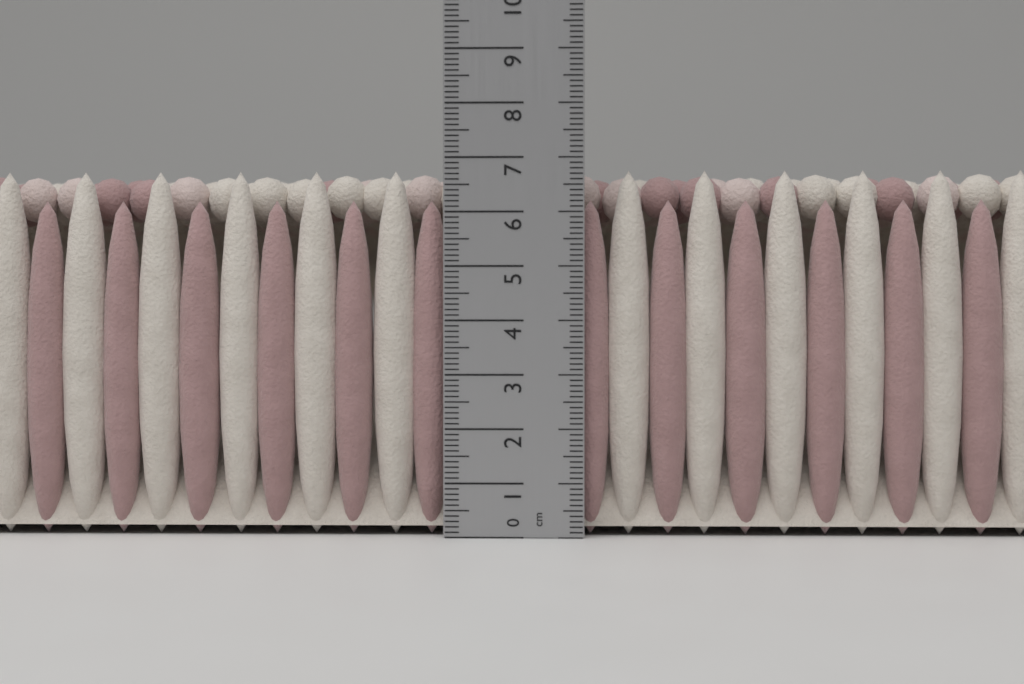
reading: 6.8 cm
